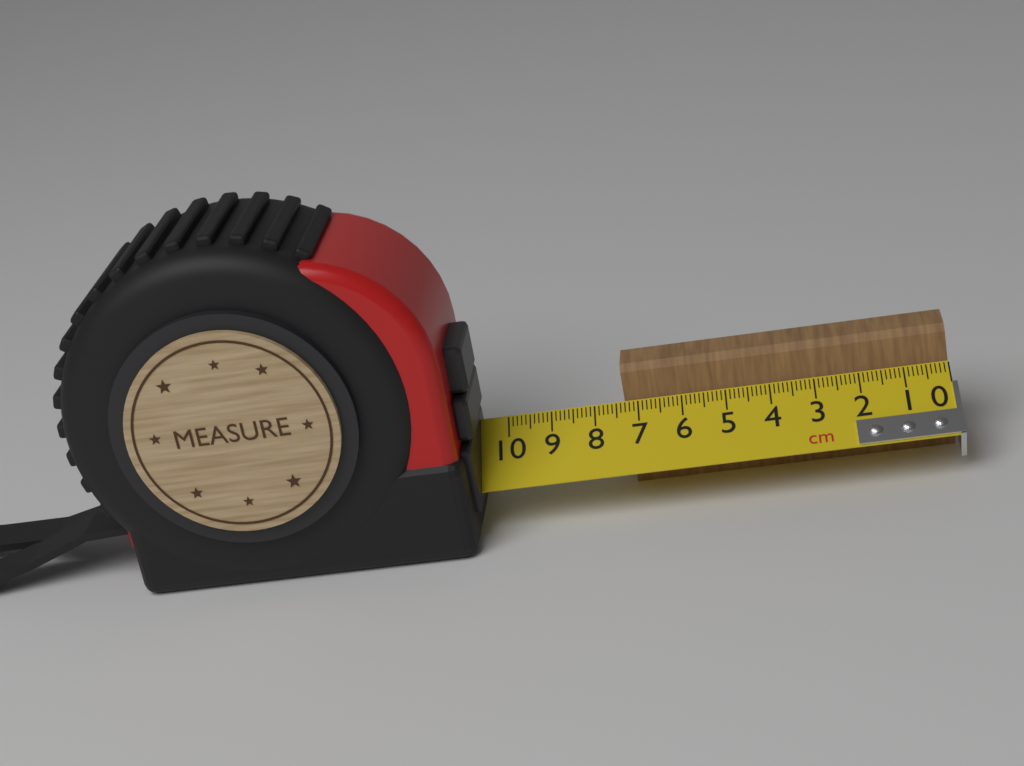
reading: 7.3 cm
